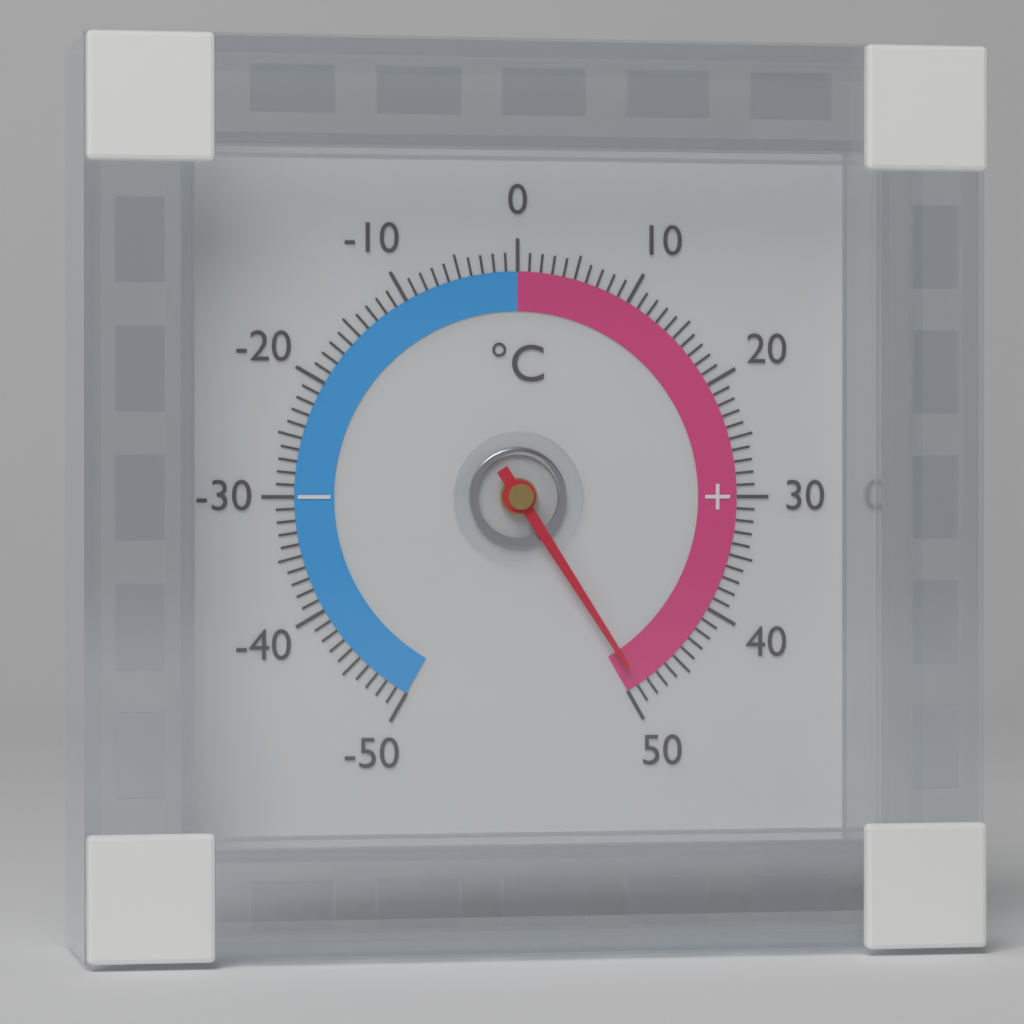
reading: 49 °C
